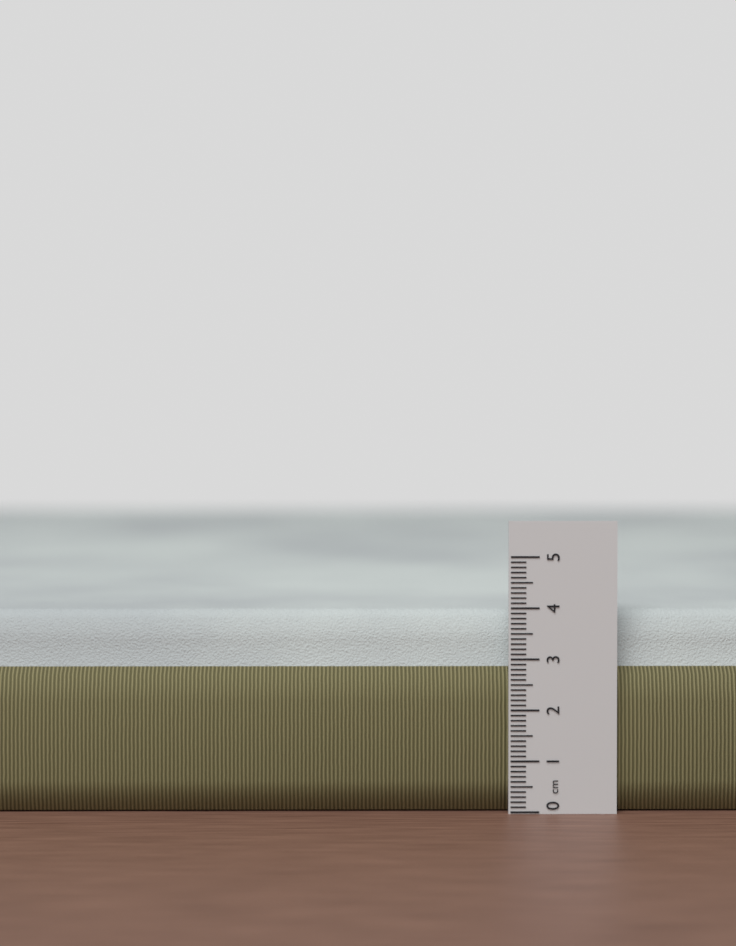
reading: 3.9 cm
